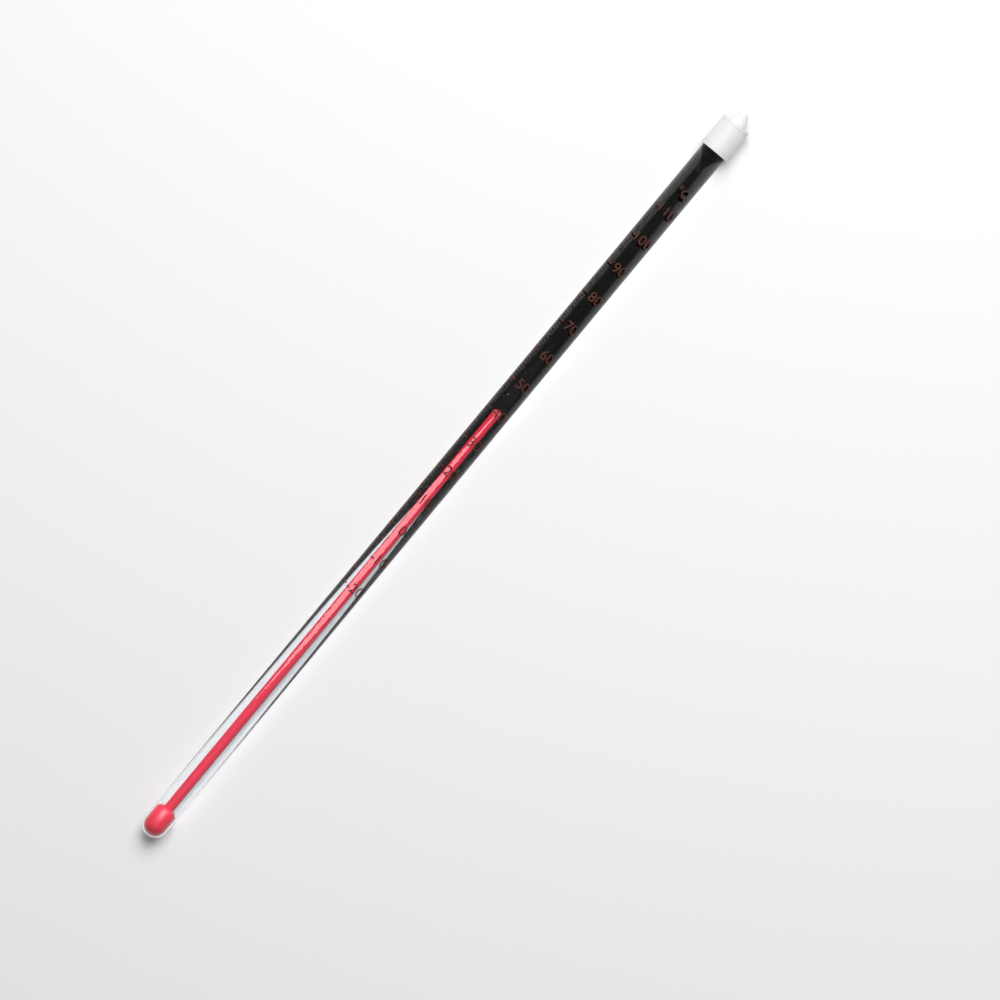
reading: 38 °C
